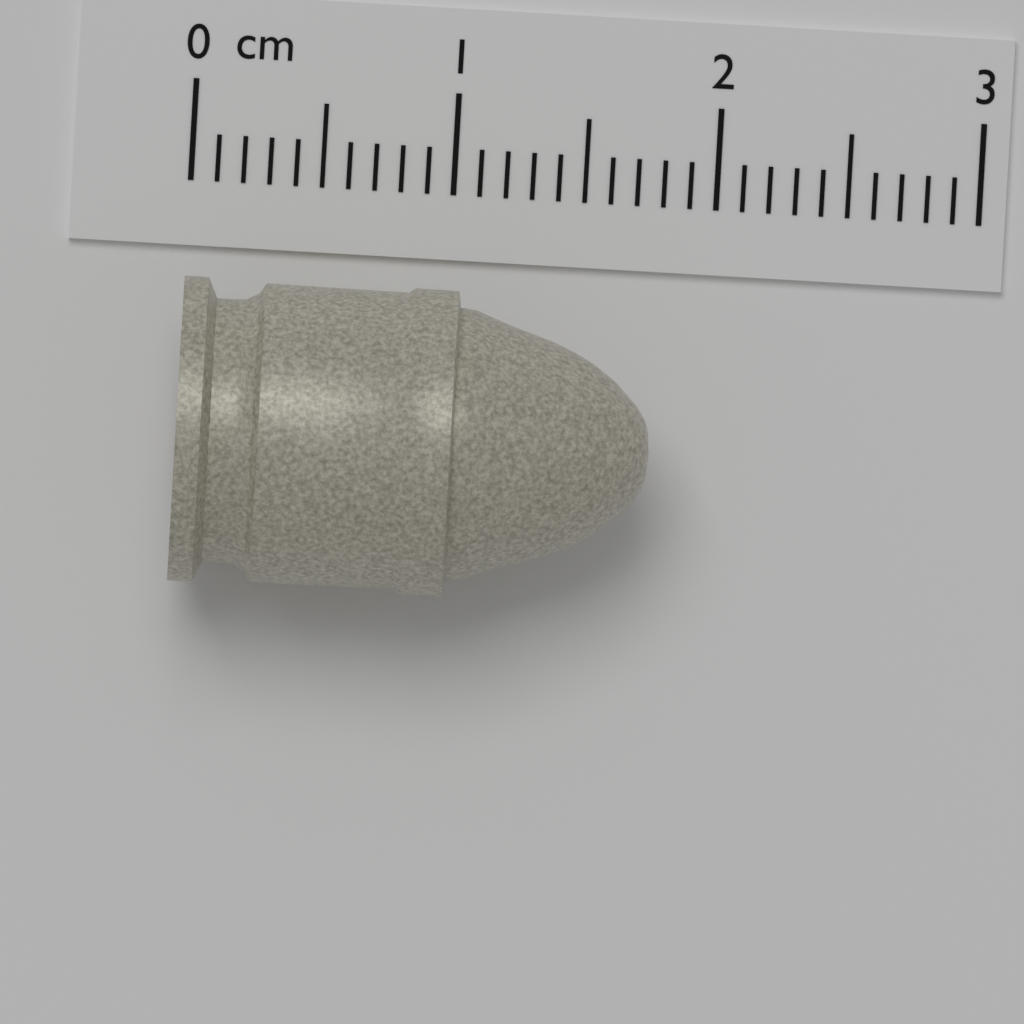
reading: 1.8 cm
